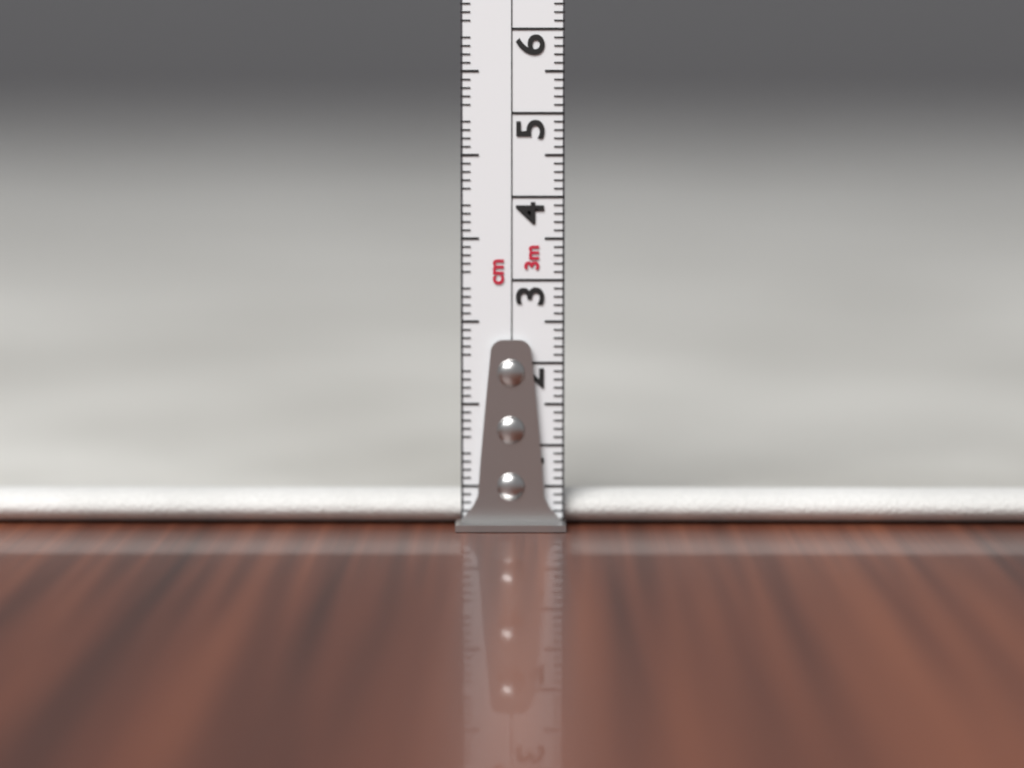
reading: 0.4 cm
